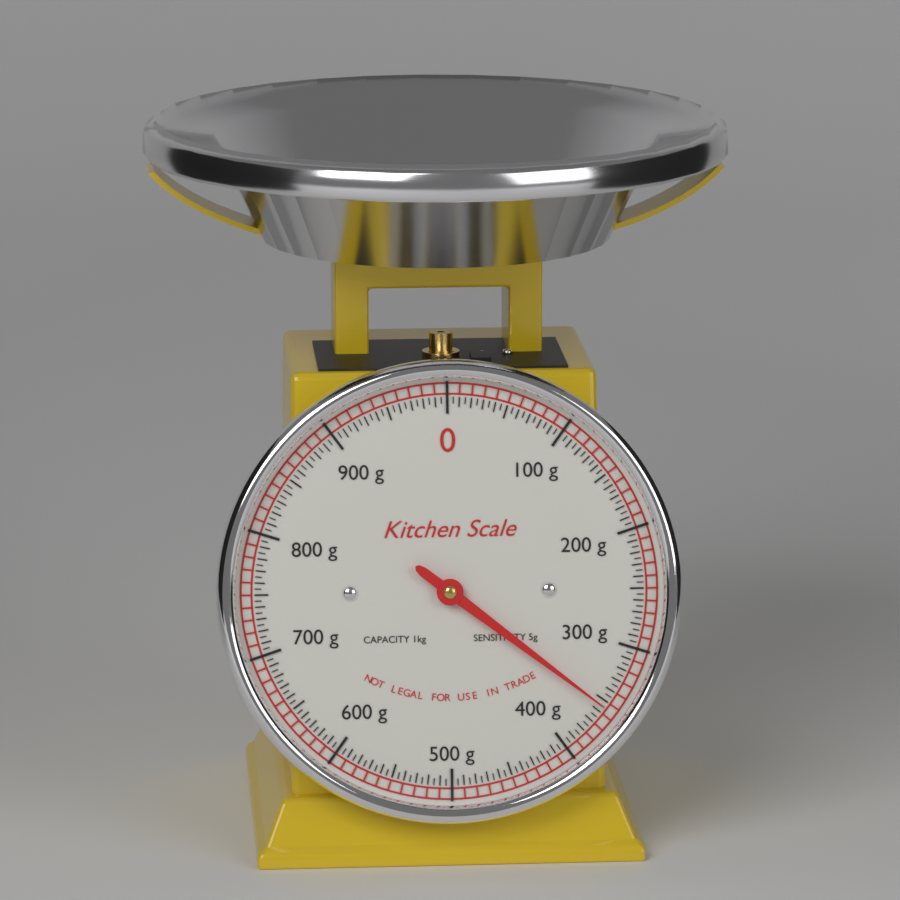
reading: 355 g
